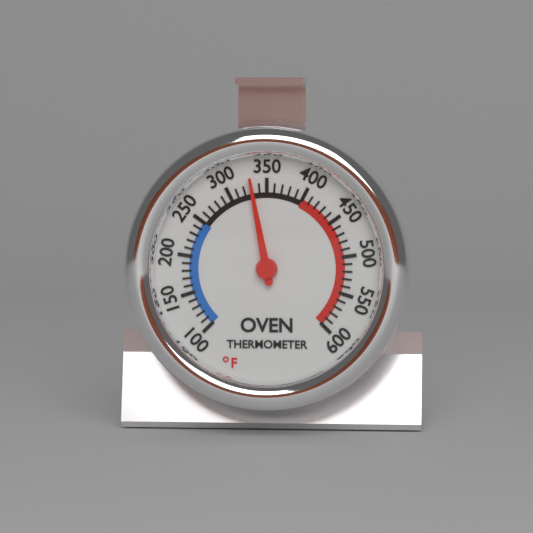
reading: 330 °F
